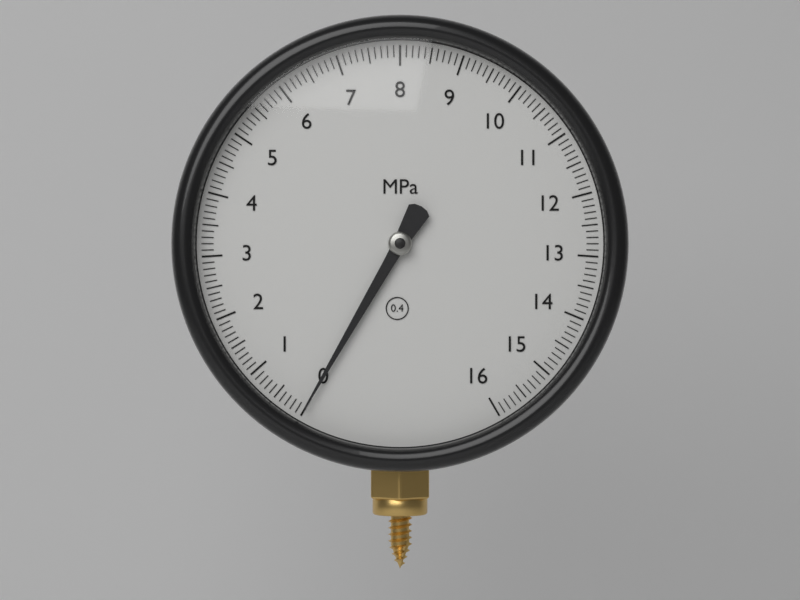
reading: 0.0 MPa
